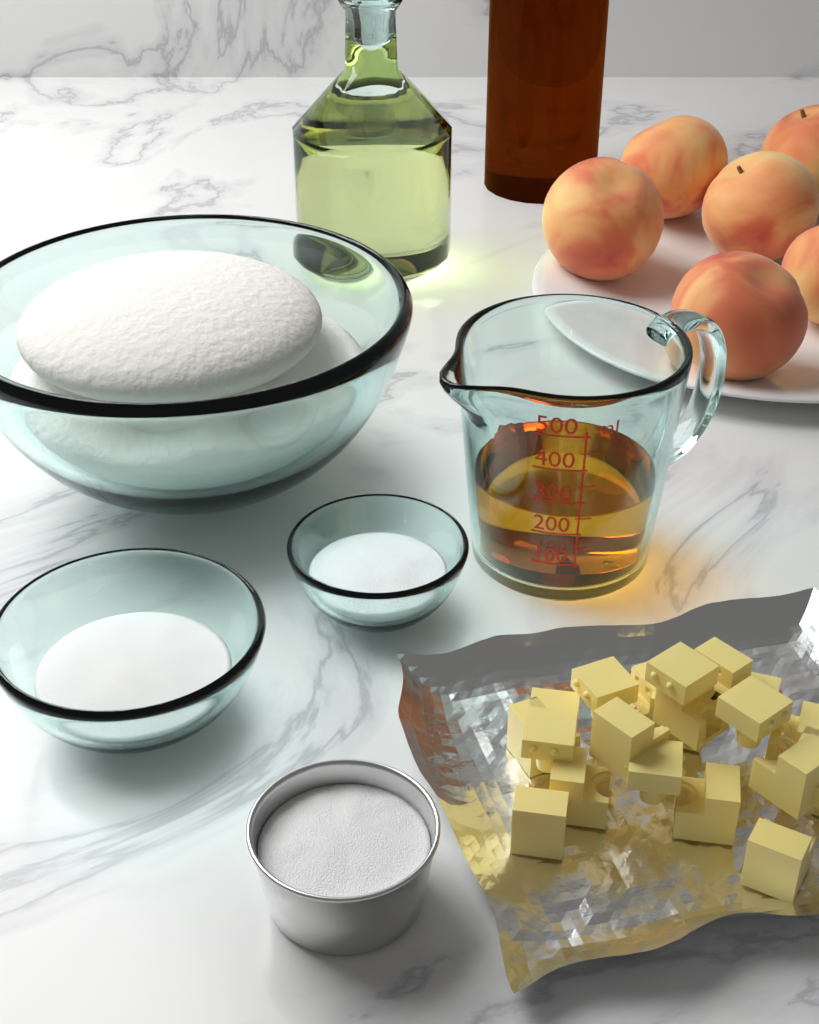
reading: 250 ml
